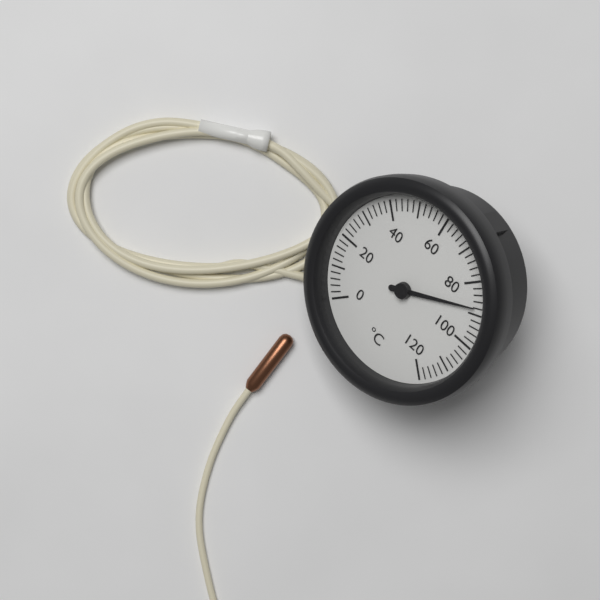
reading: 88 °C
